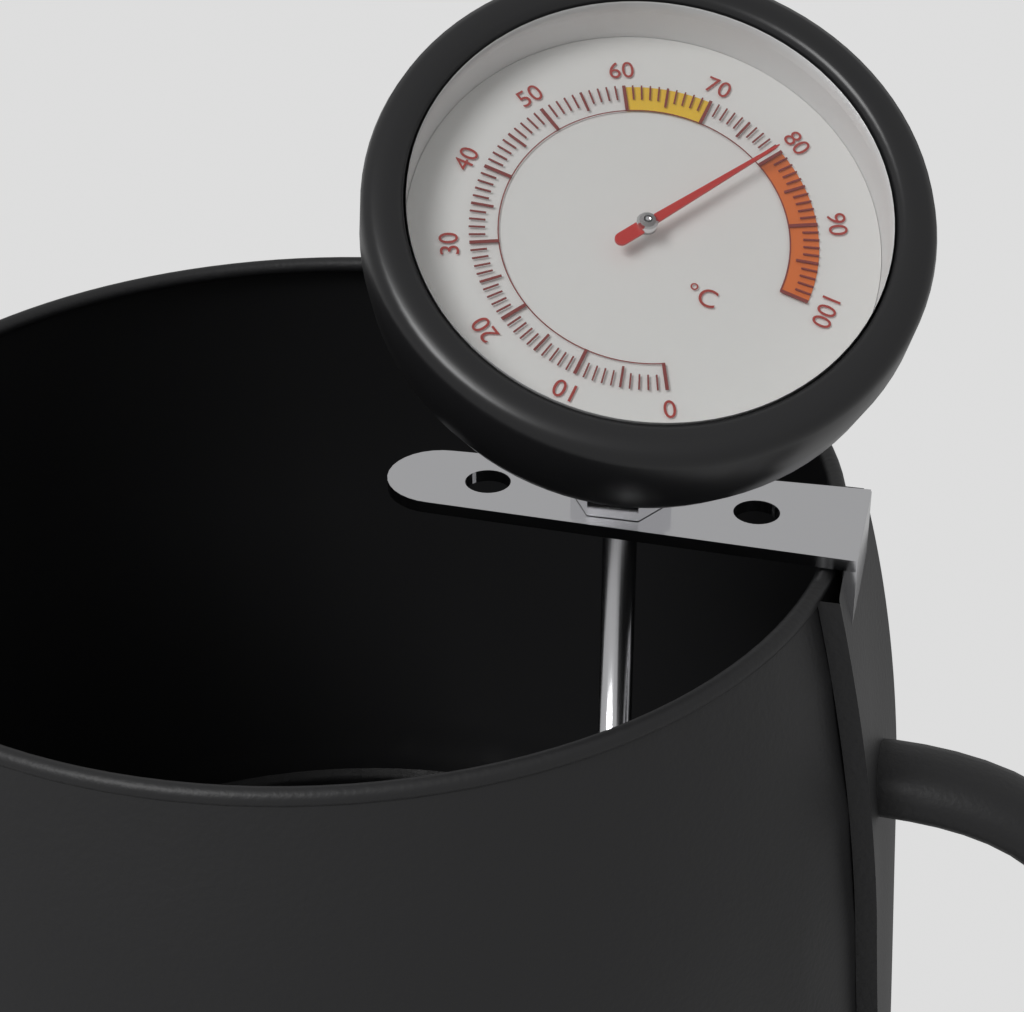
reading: 80 °C
